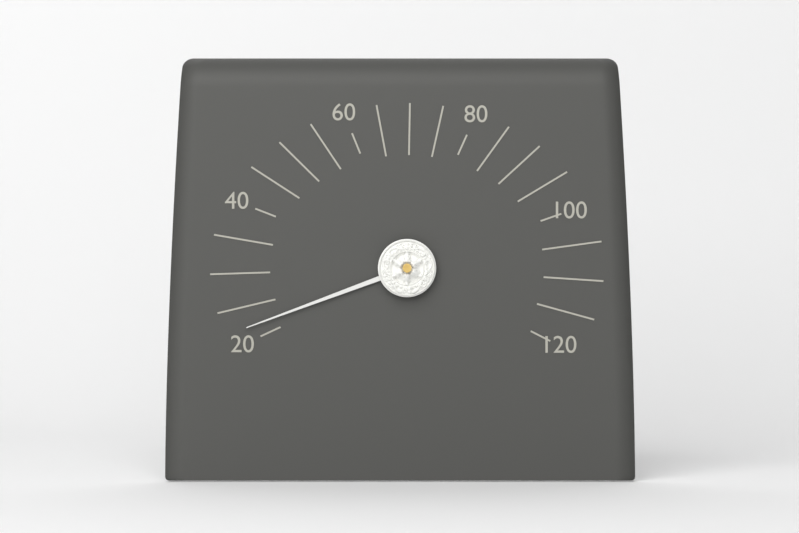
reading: 22 (no unit)
